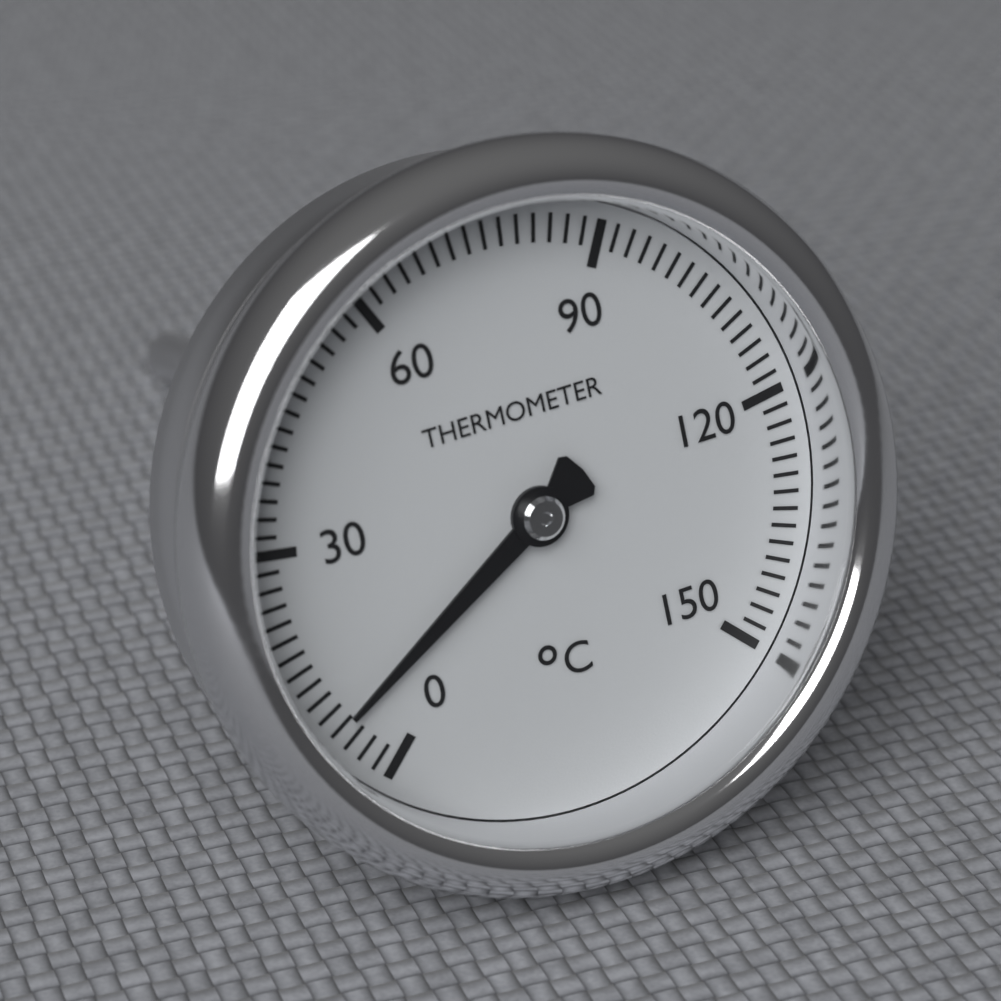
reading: 8 °C
